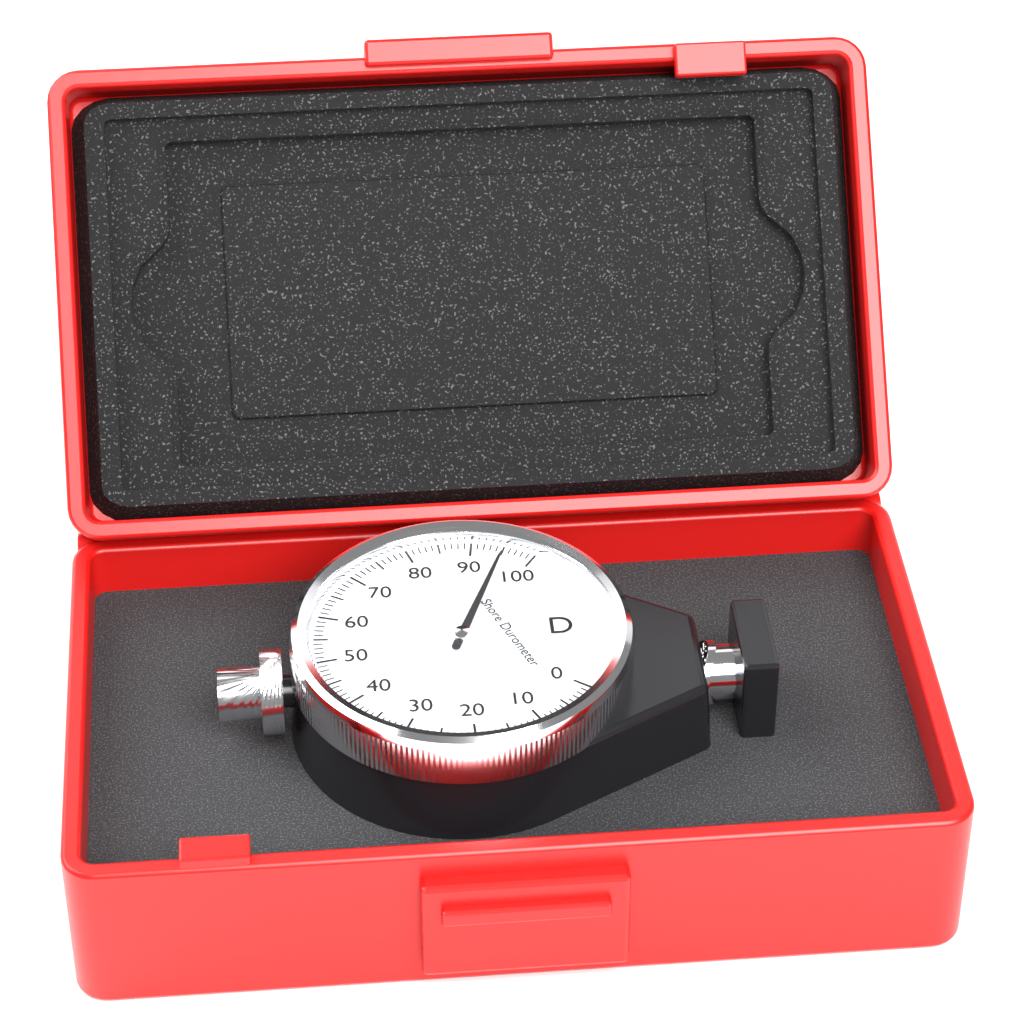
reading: 95 Shore D
